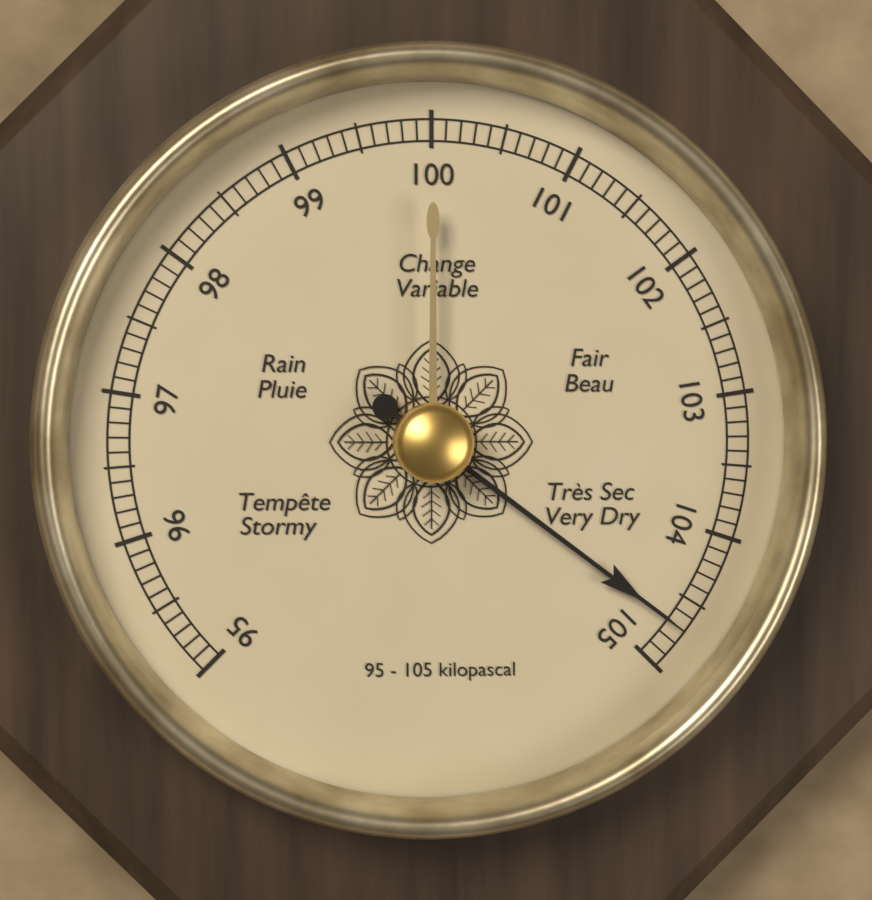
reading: 104.7 kPa
